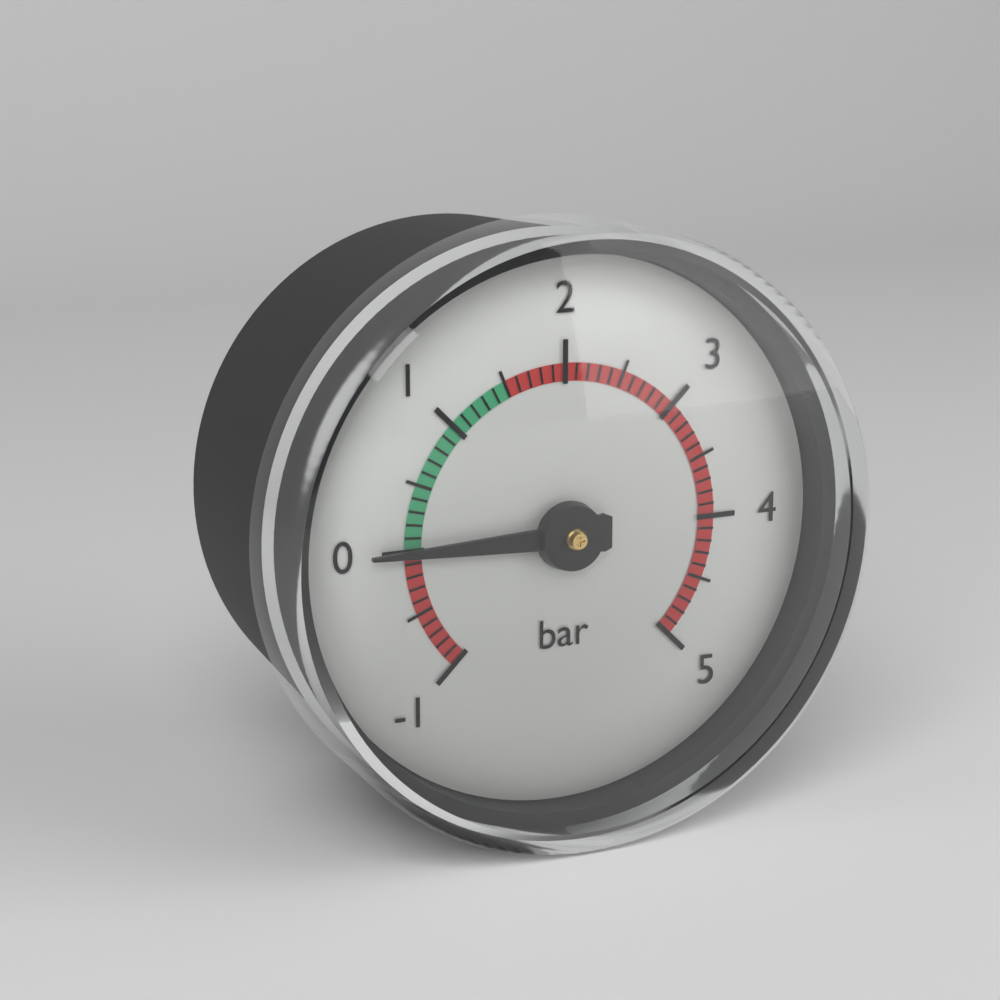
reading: 0.0 bar
